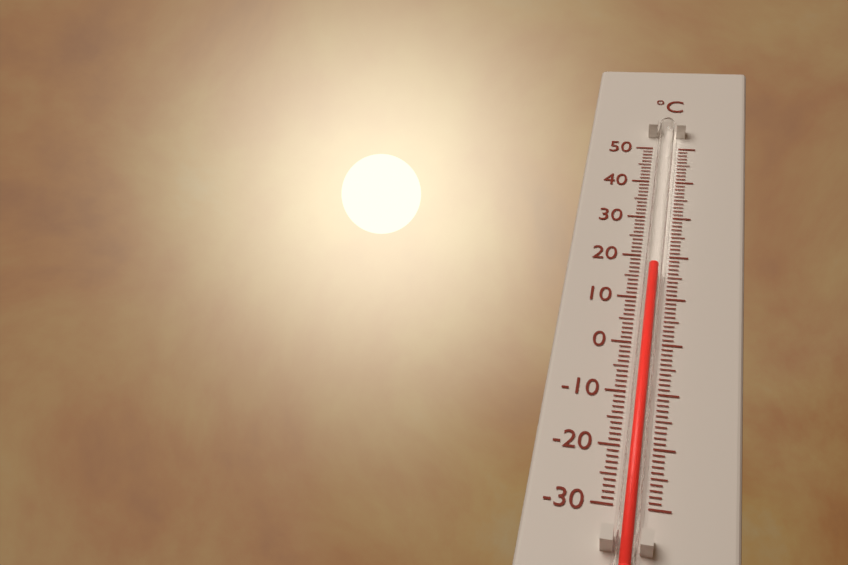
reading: 16 °C
